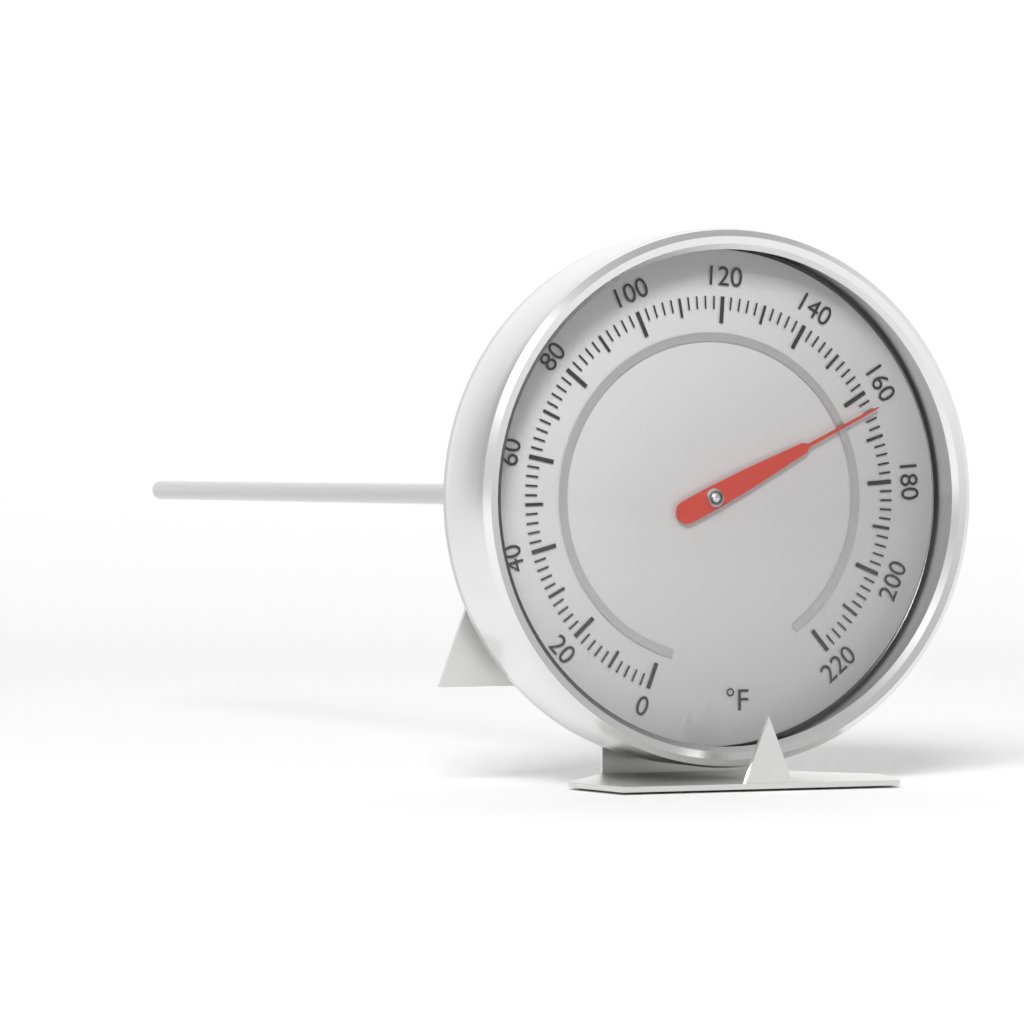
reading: 164 °F
